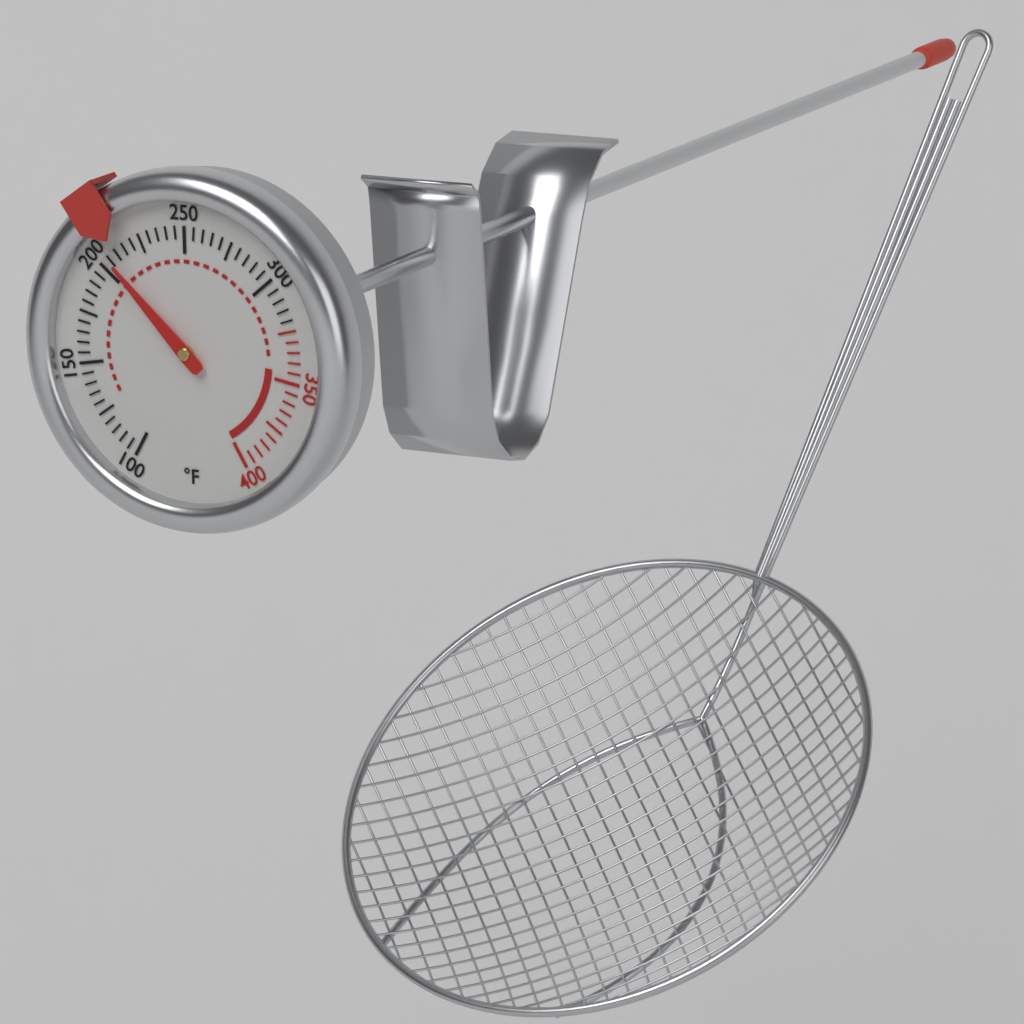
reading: 205 °F
